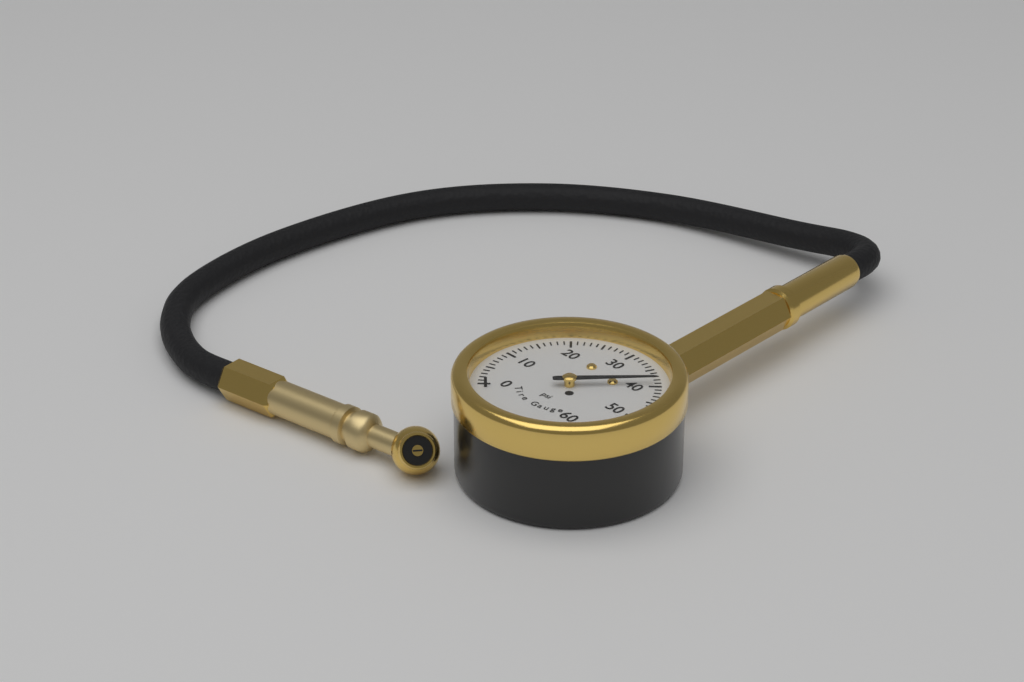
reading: 39 psi
